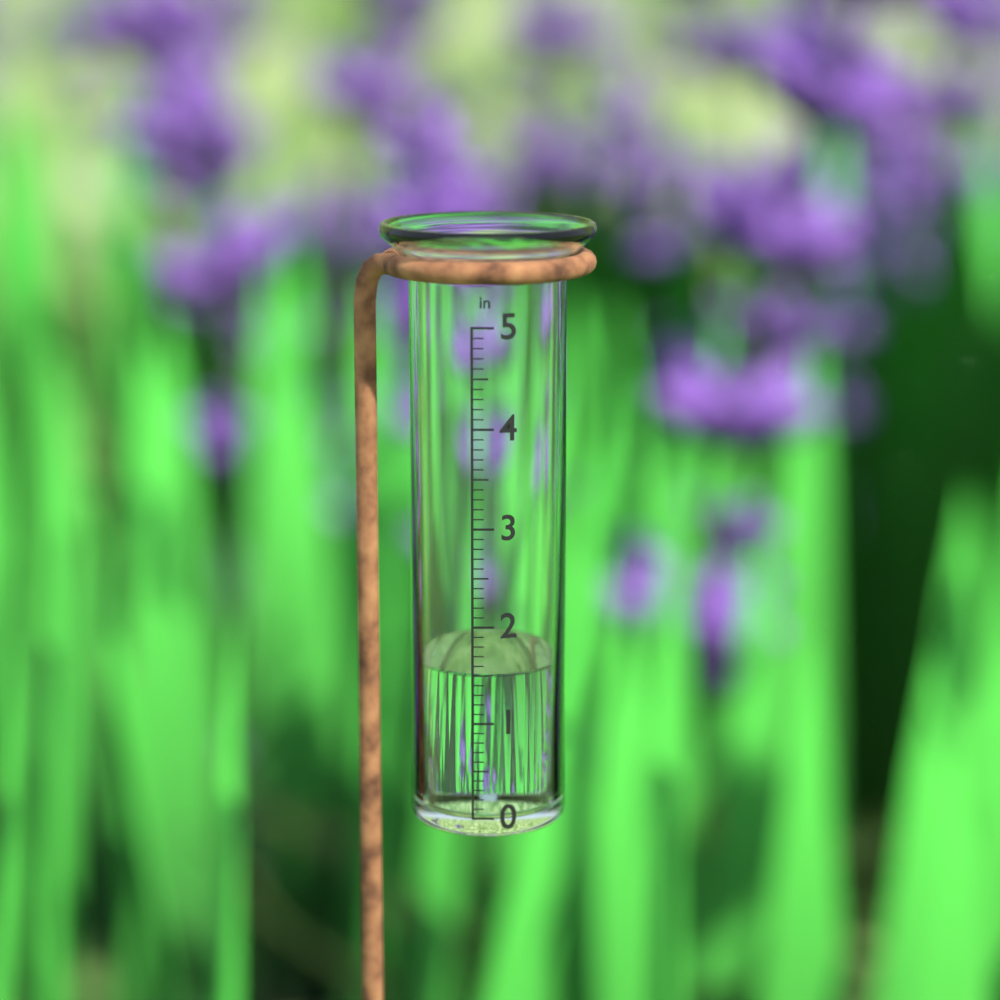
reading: 1.5 in
